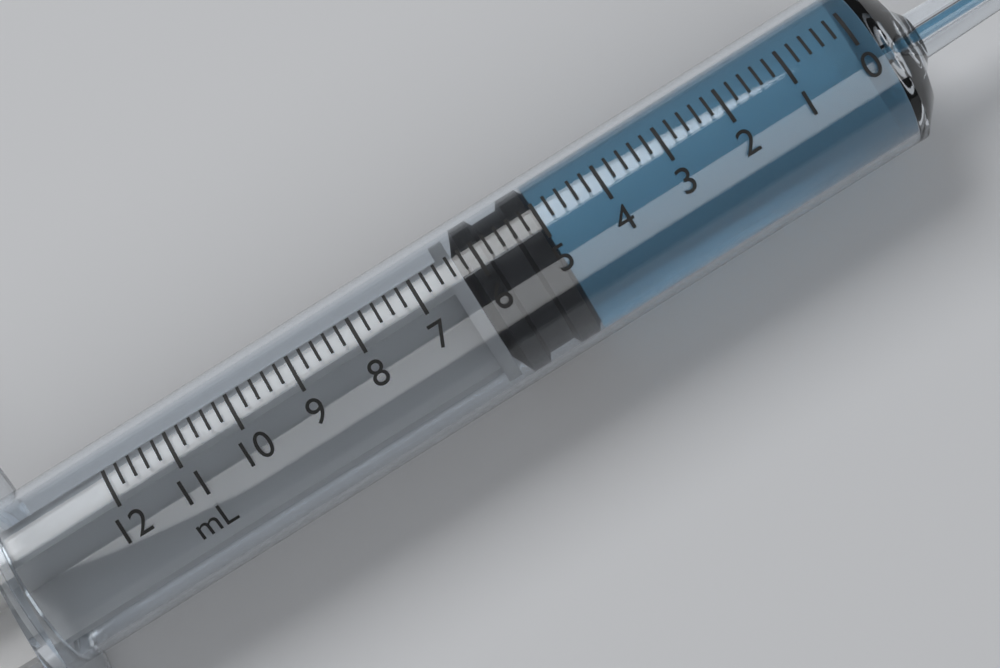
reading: 5.0 mL
